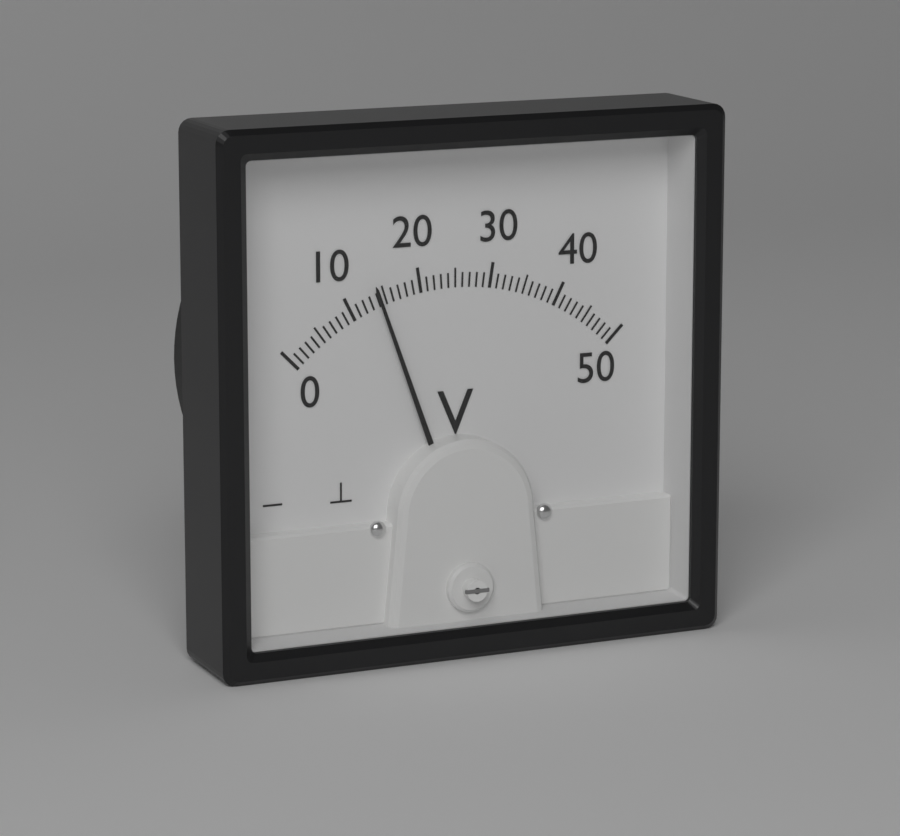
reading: 14 V
